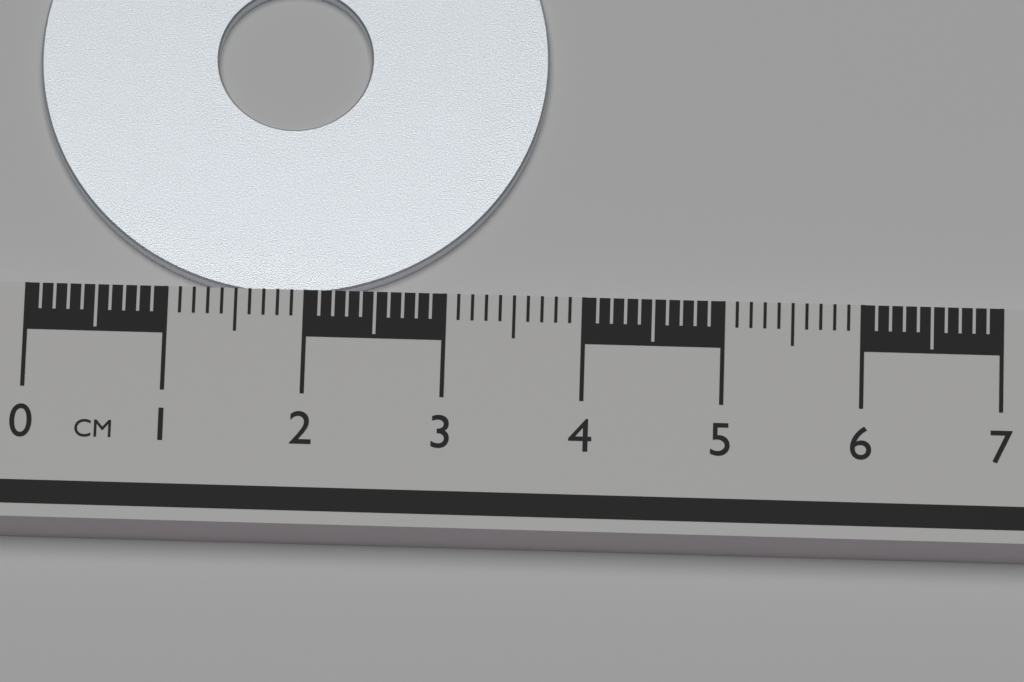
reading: 3.7 cm
